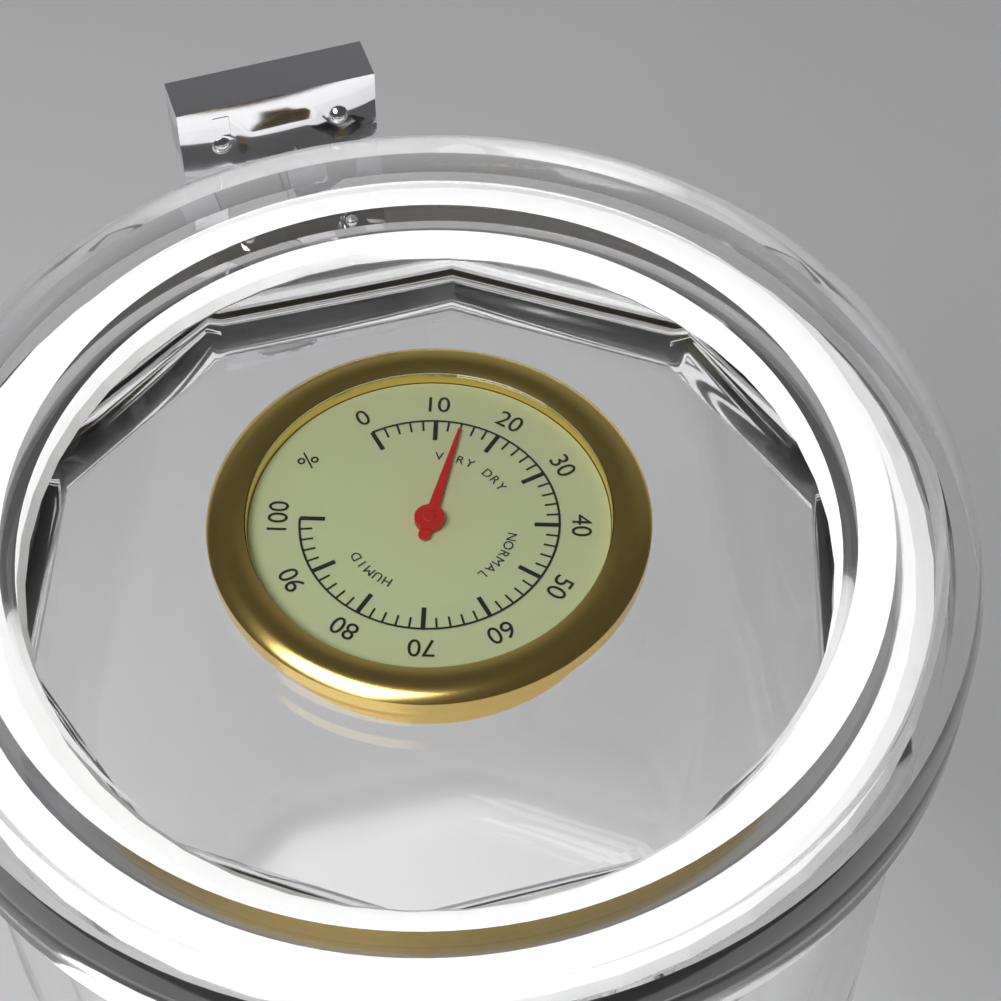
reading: 14 %
